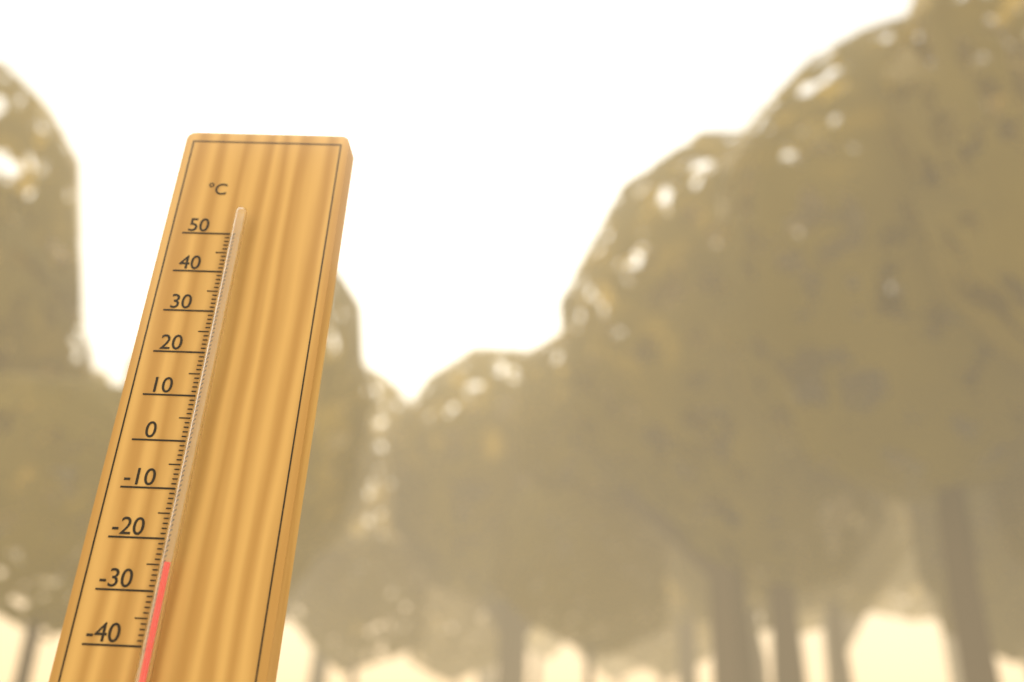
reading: -25 °C
